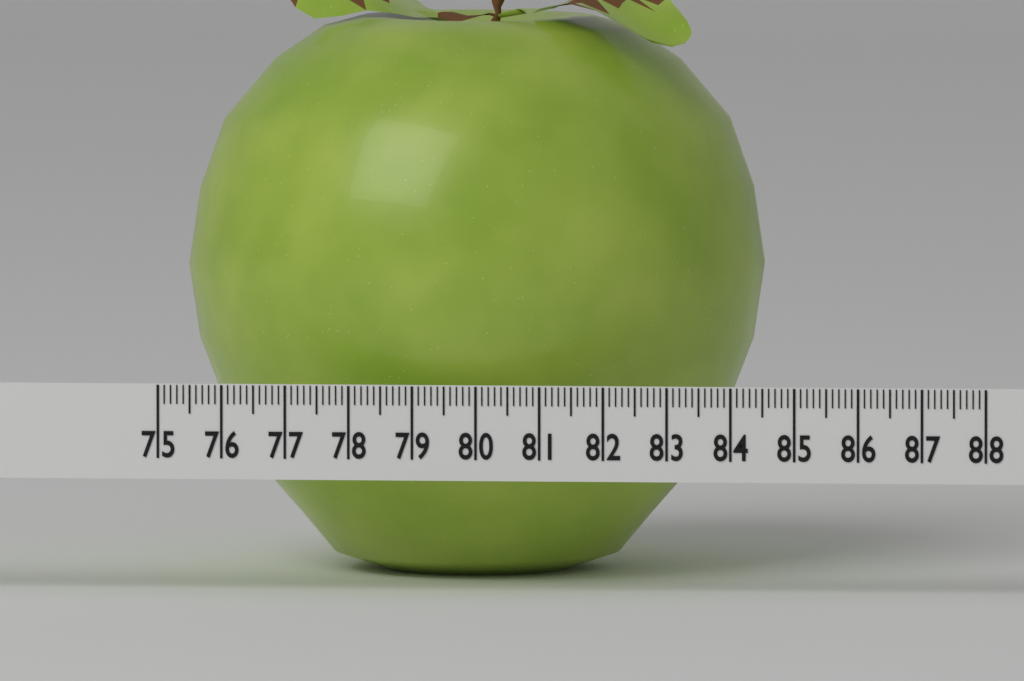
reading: 84.2 (no unit)
